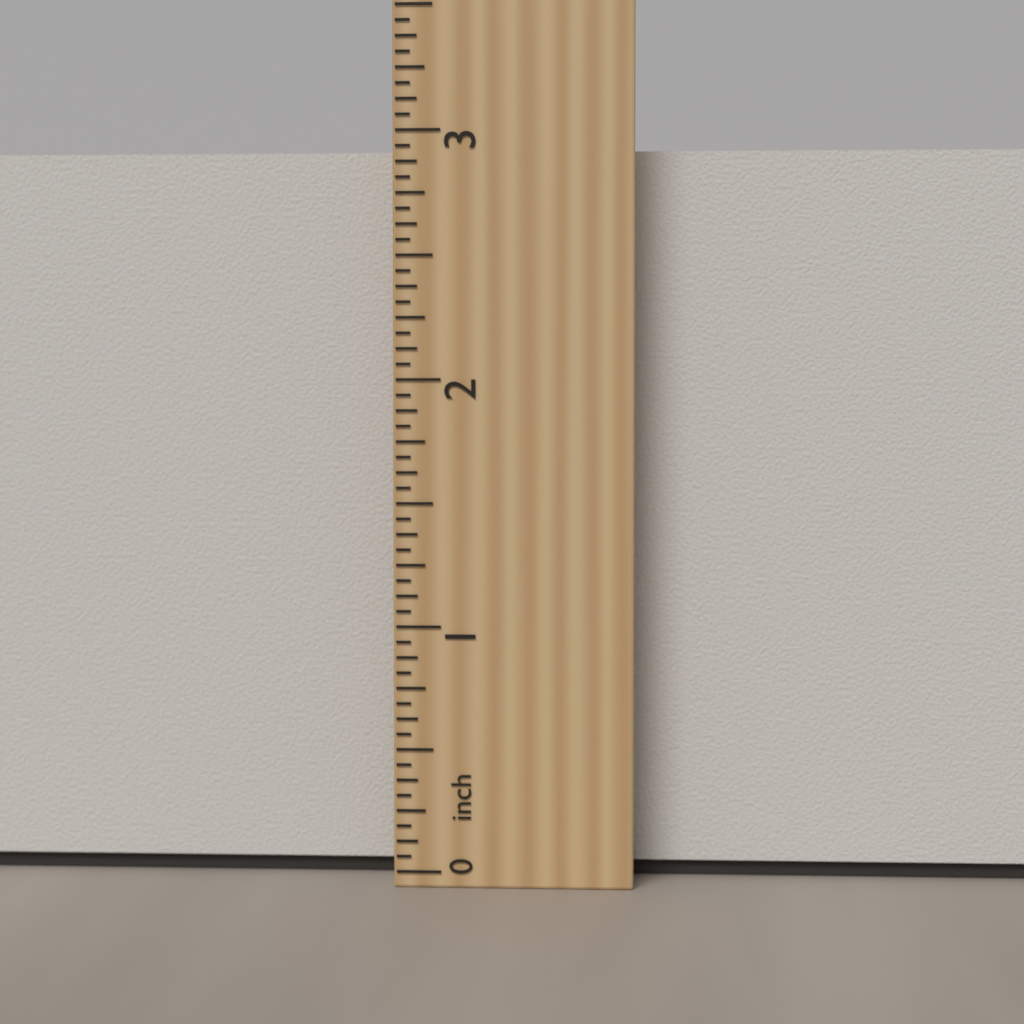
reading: 2.9375 inch
